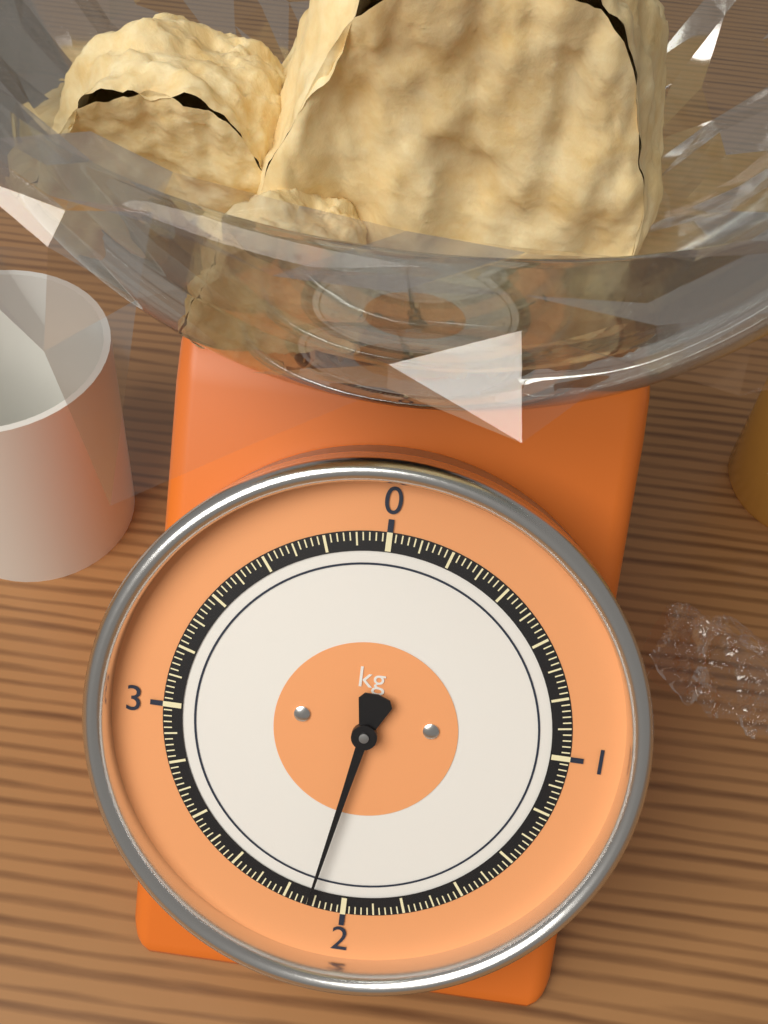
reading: 2.12 kg
